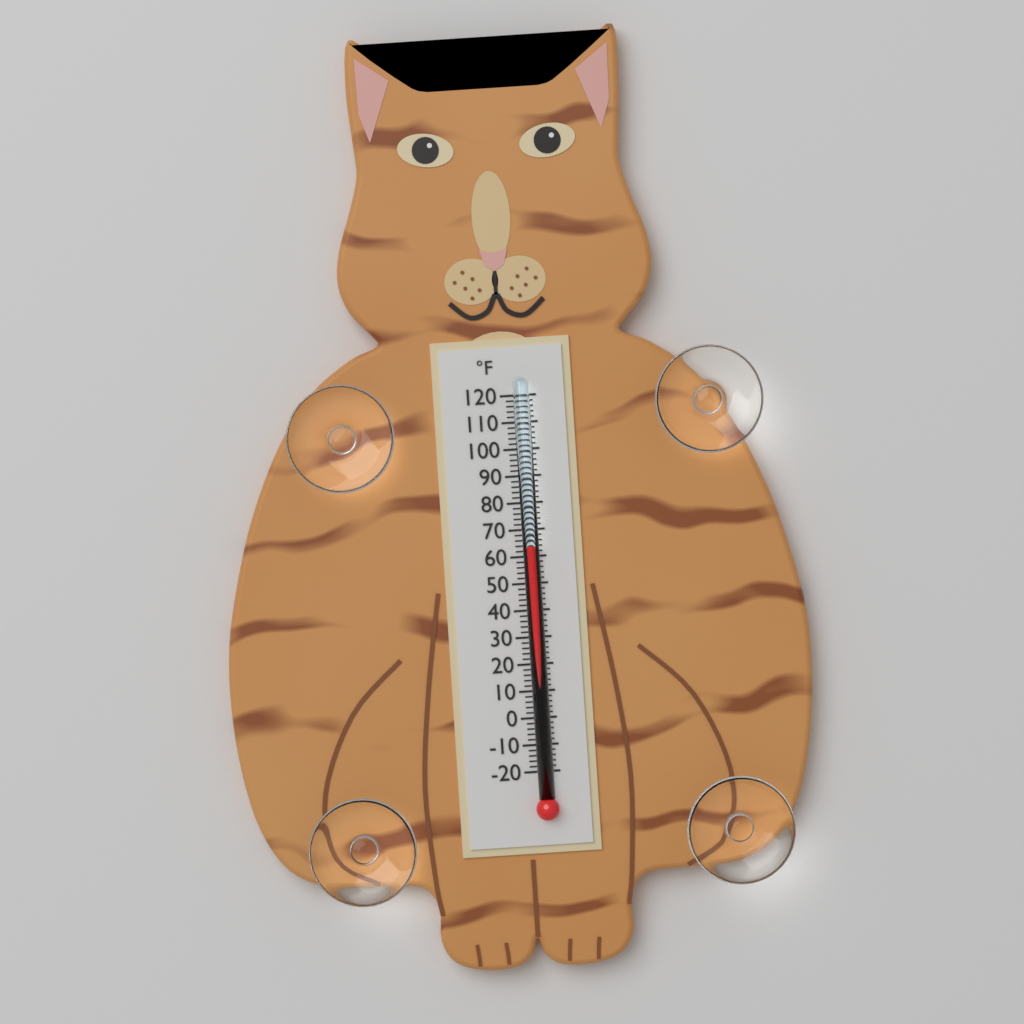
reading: 64 °F
